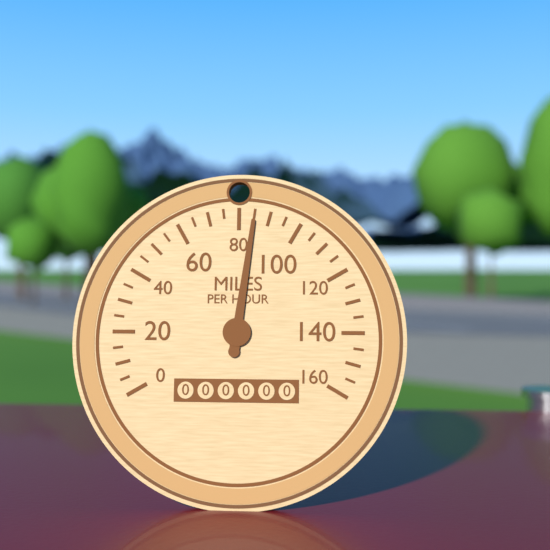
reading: 85 mph
